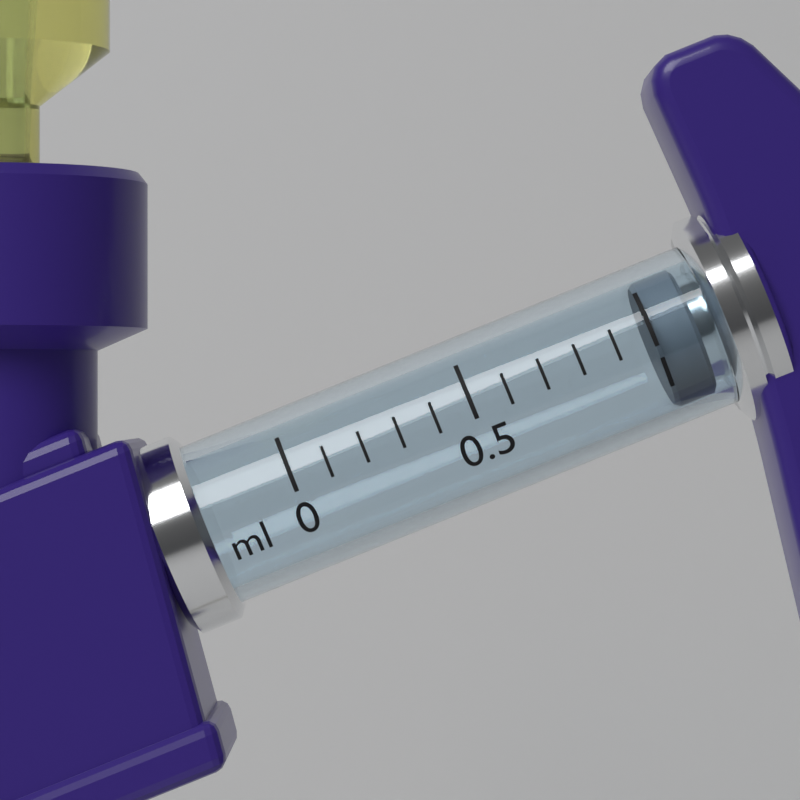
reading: 1.0 ml
